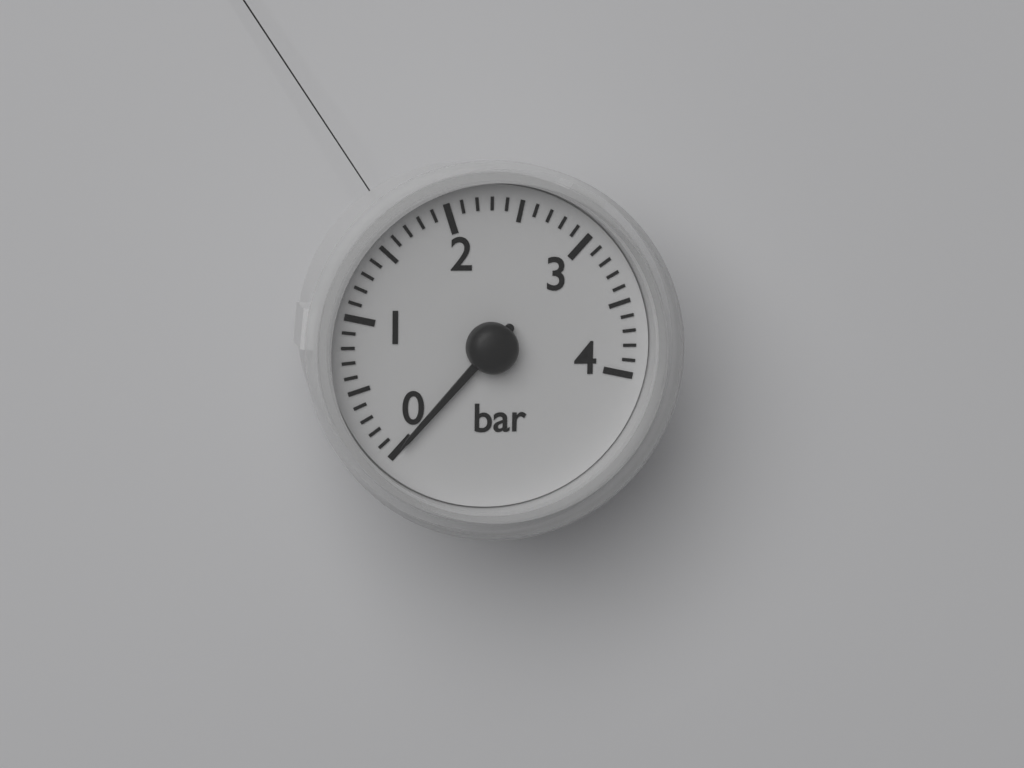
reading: 0.0 bar
